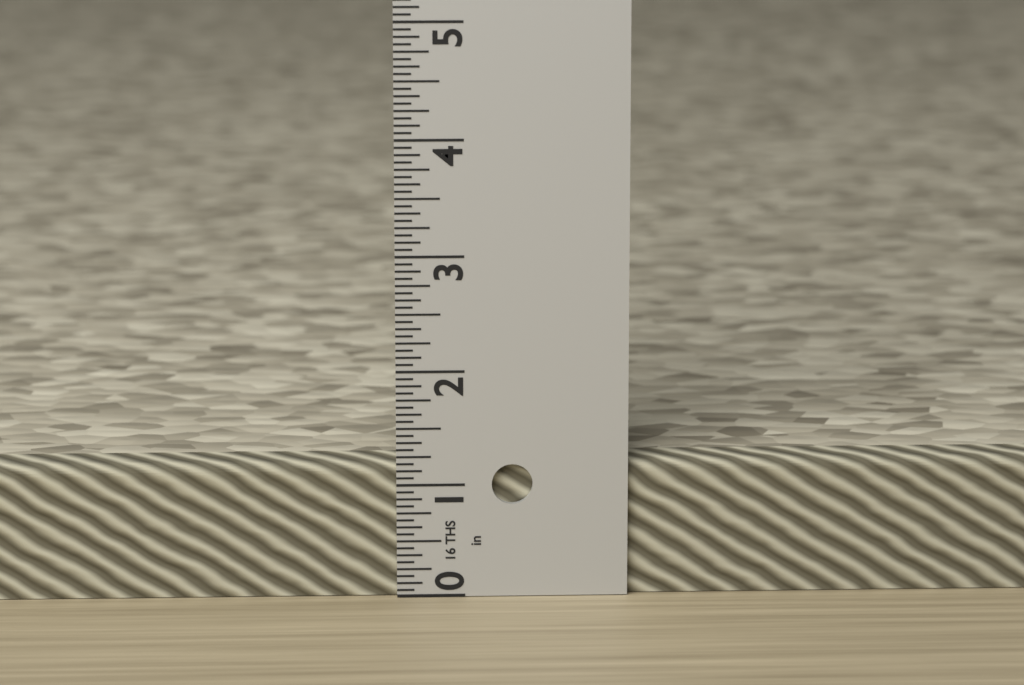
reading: 1.1875 in
